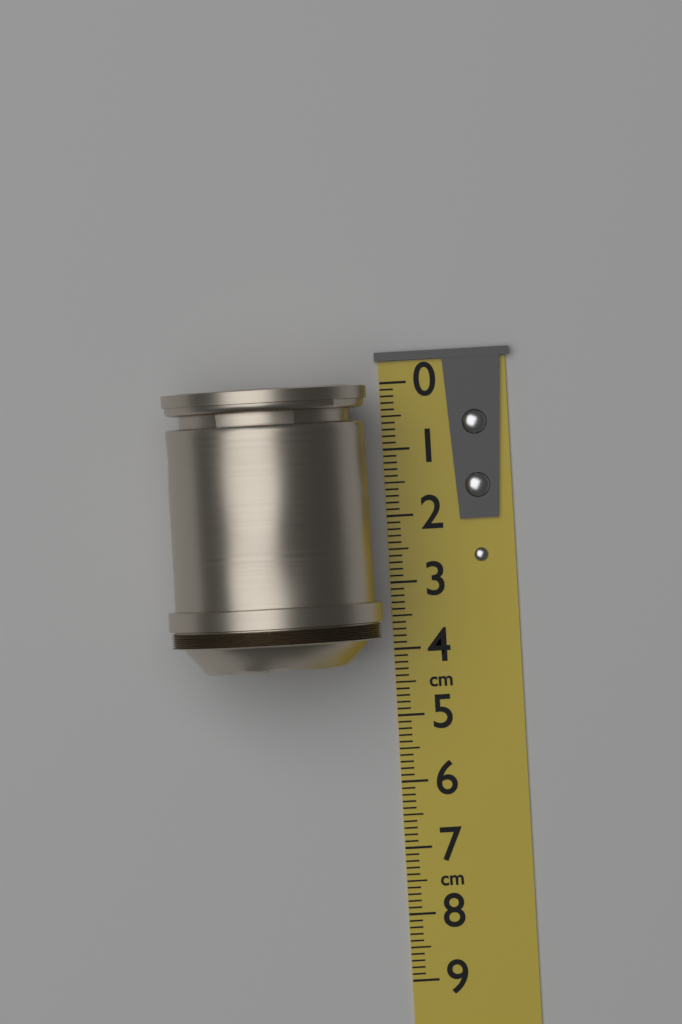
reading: 4.2 cm
